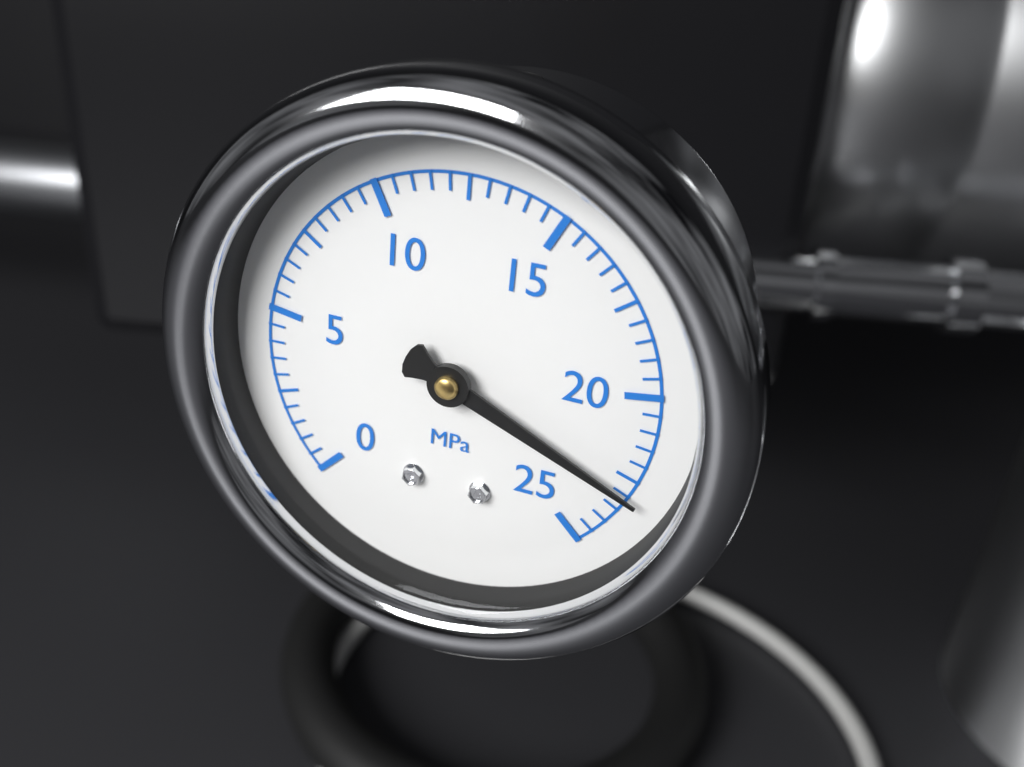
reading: 23.0 MPa
